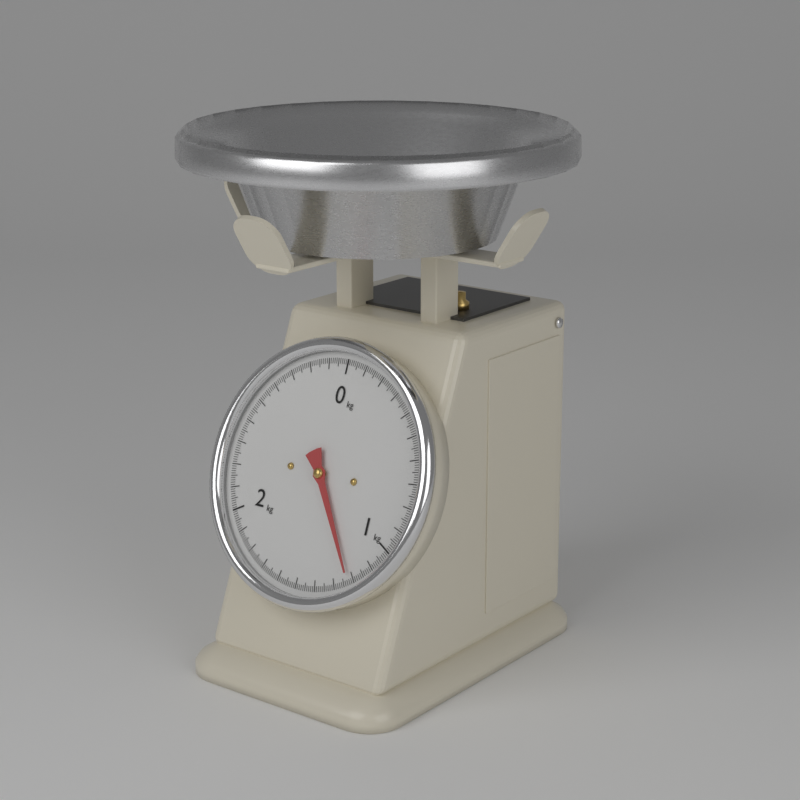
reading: 1.22 kg
